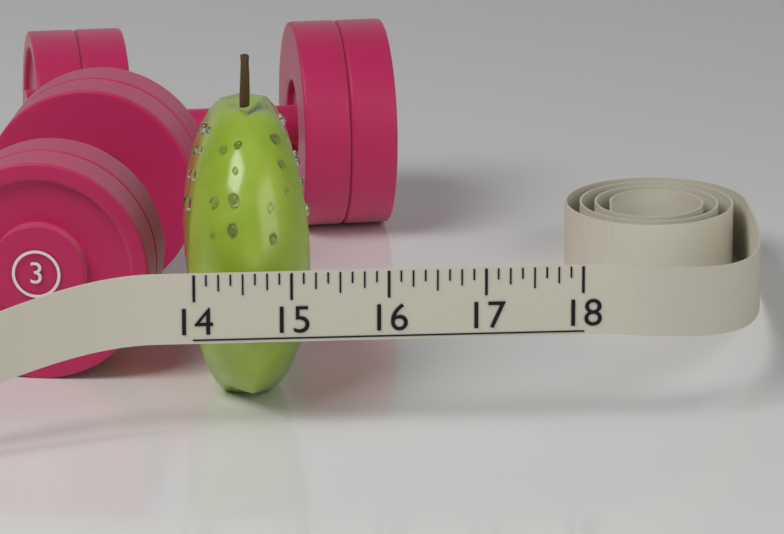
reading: 15.250 (no unit)
